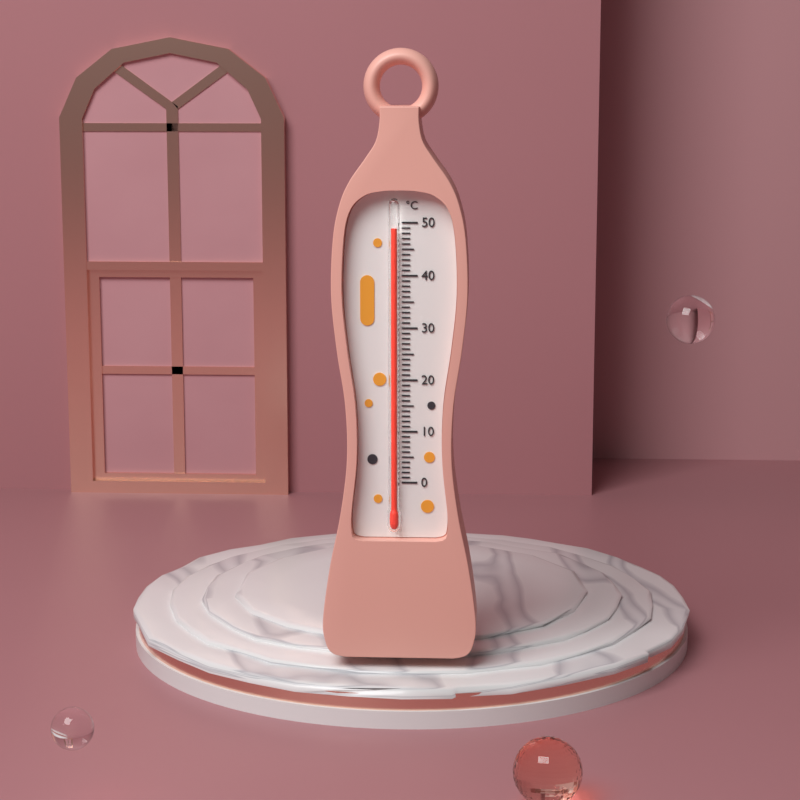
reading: 49 °C
